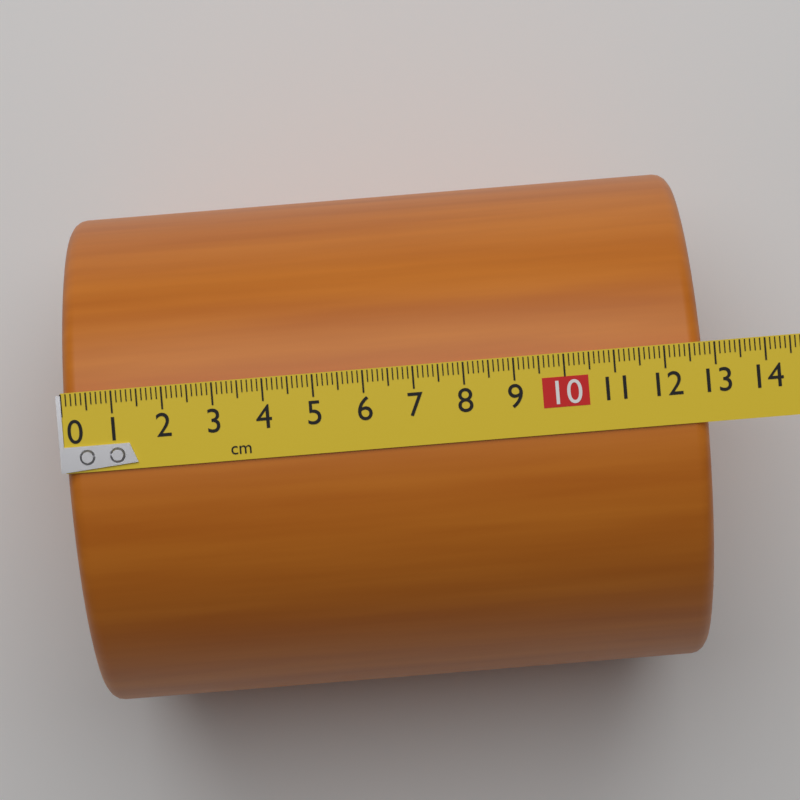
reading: 12.8 cm
